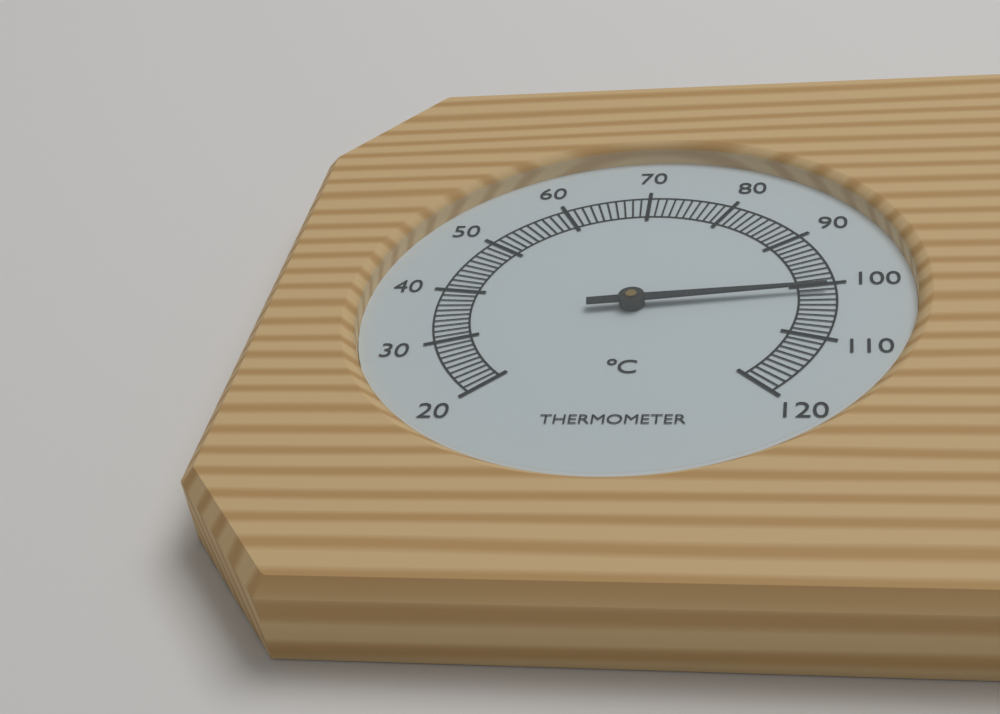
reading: 101 °C
